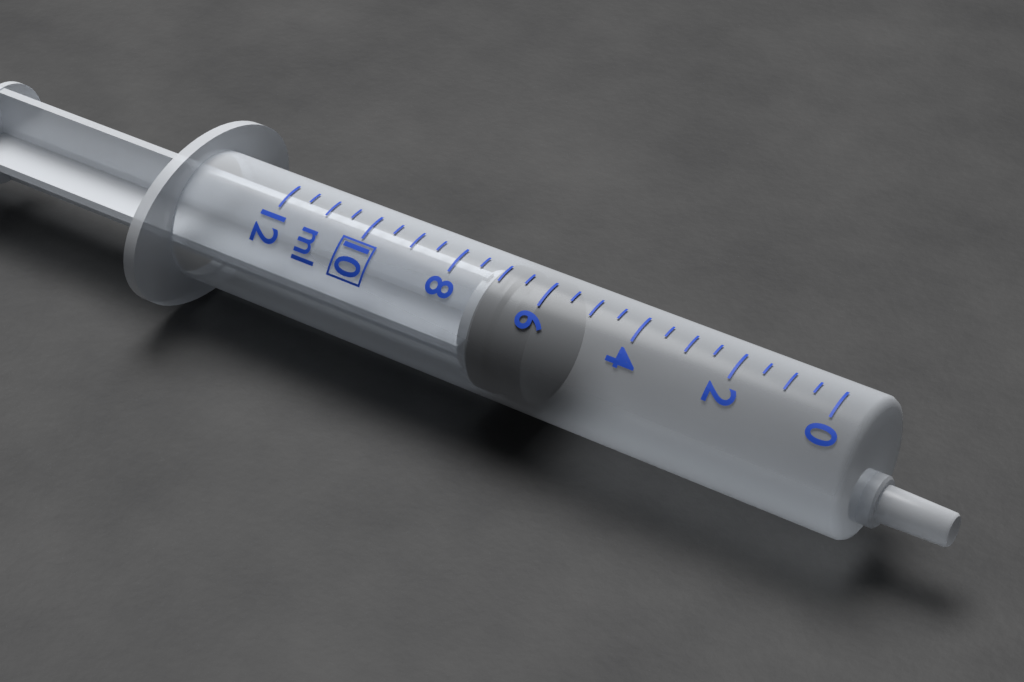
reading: 6.0 ml
